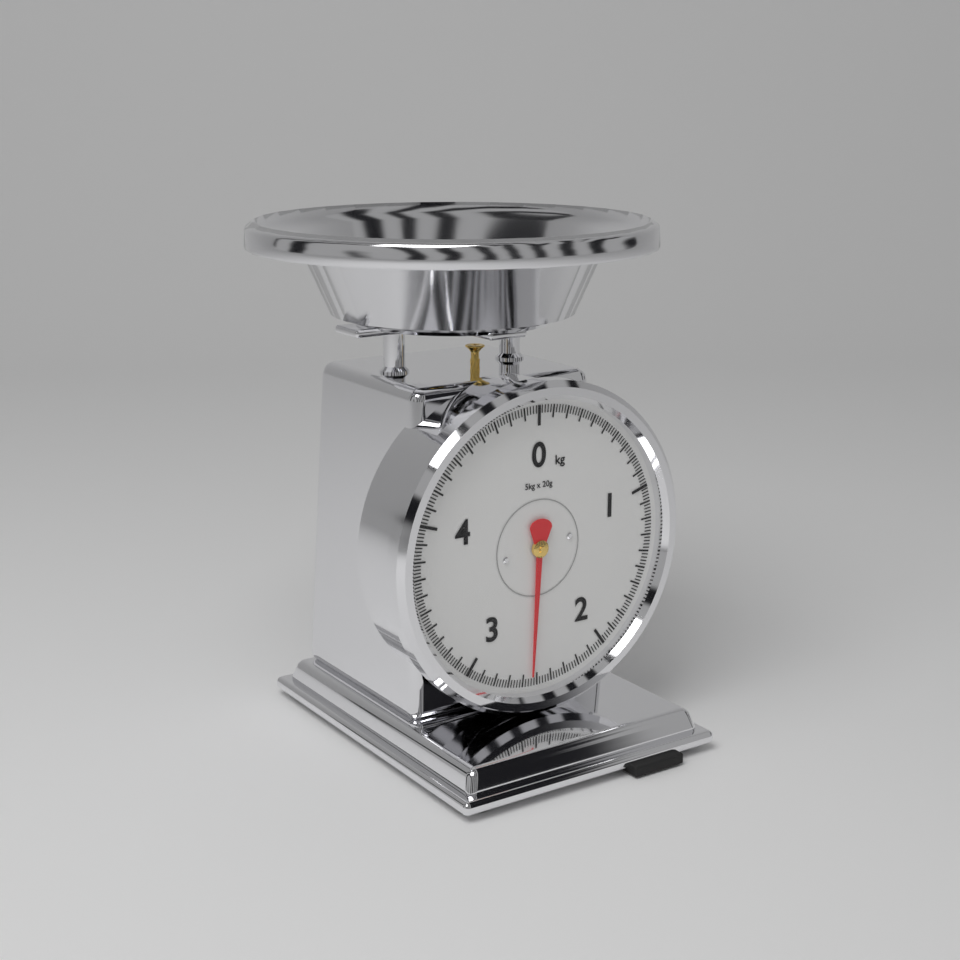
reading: 2.54 kg
